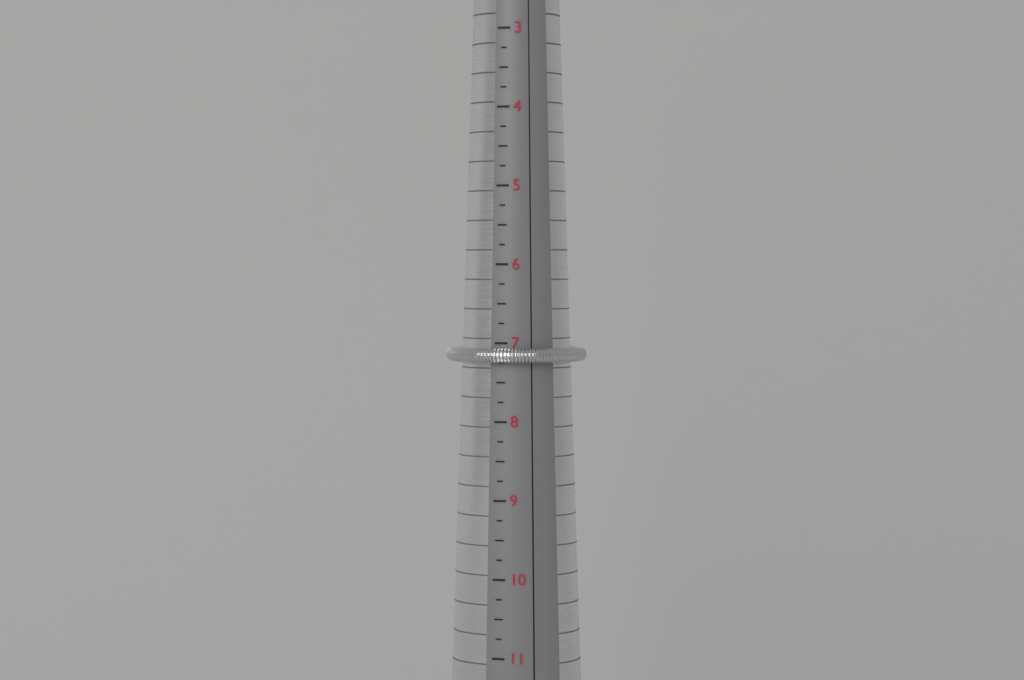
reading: 7.25 (no unit)
